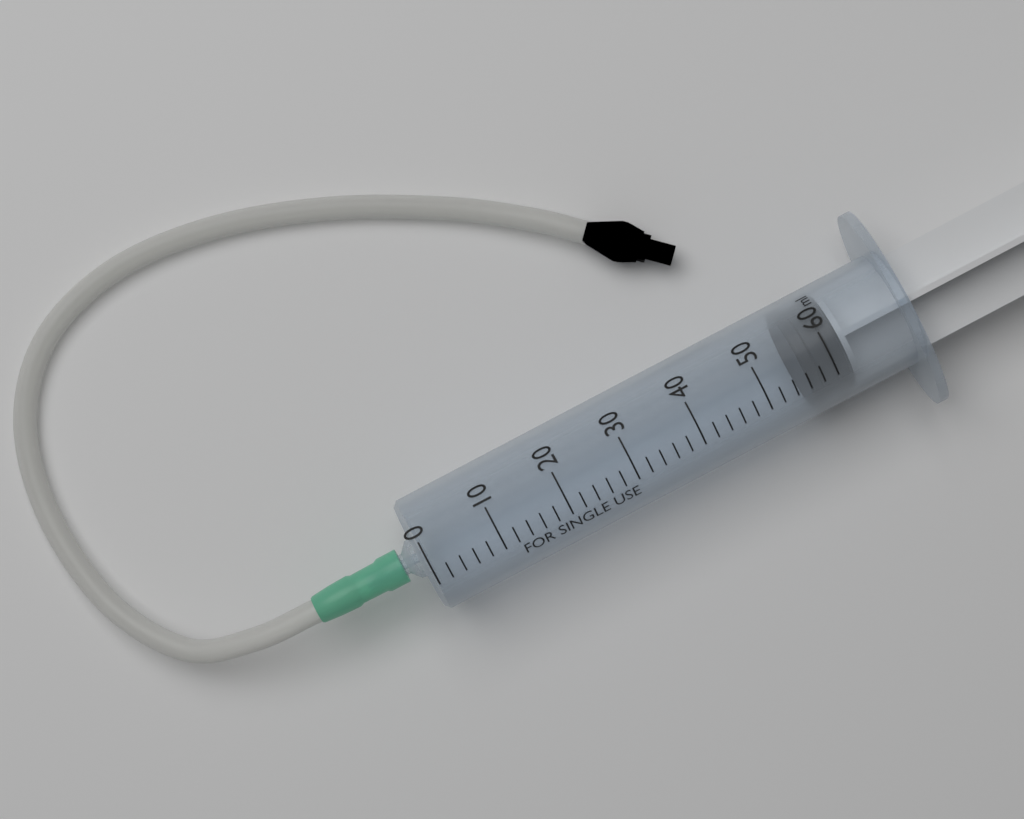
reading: 56 ml
